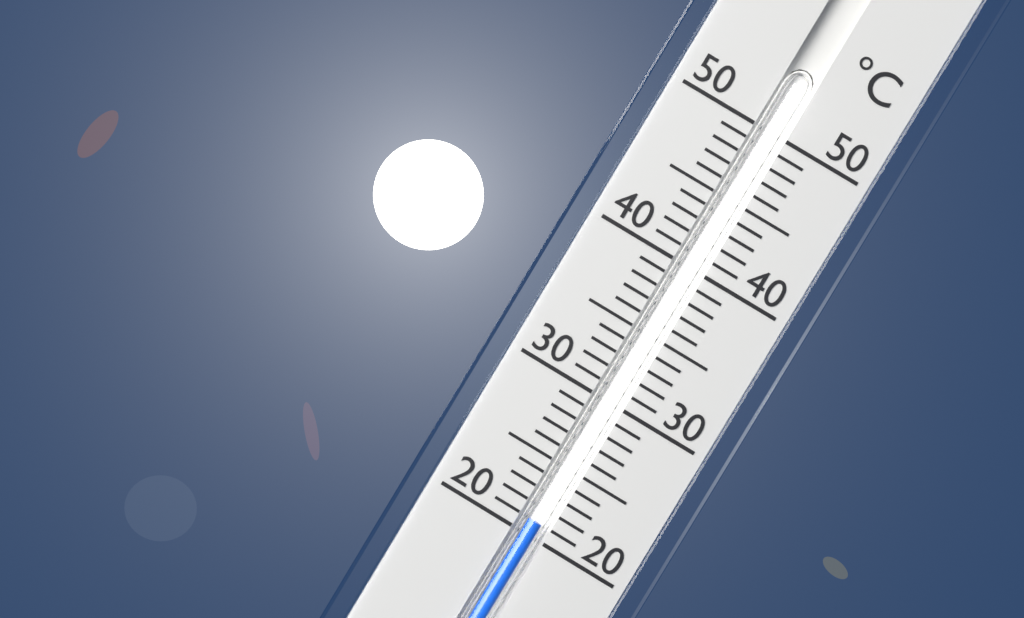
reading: 21 °C
